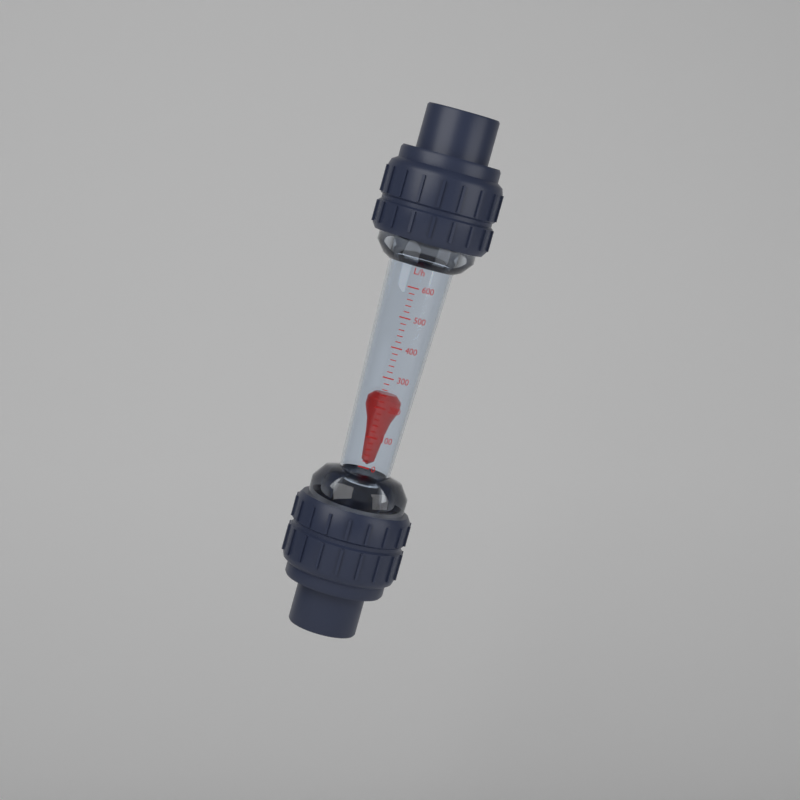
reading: 240 L/h
